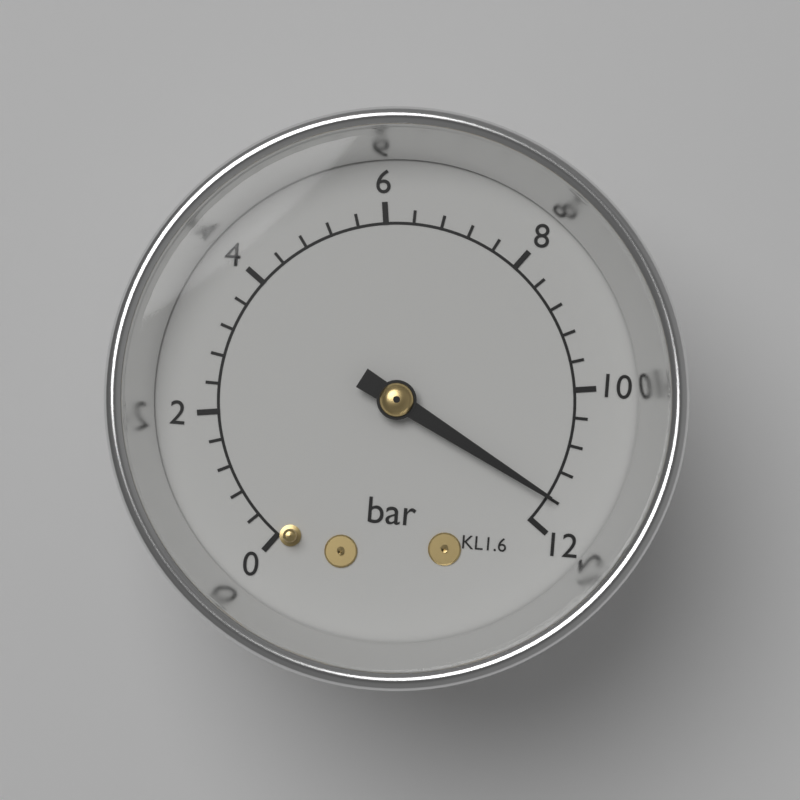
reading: 11.6 bar
